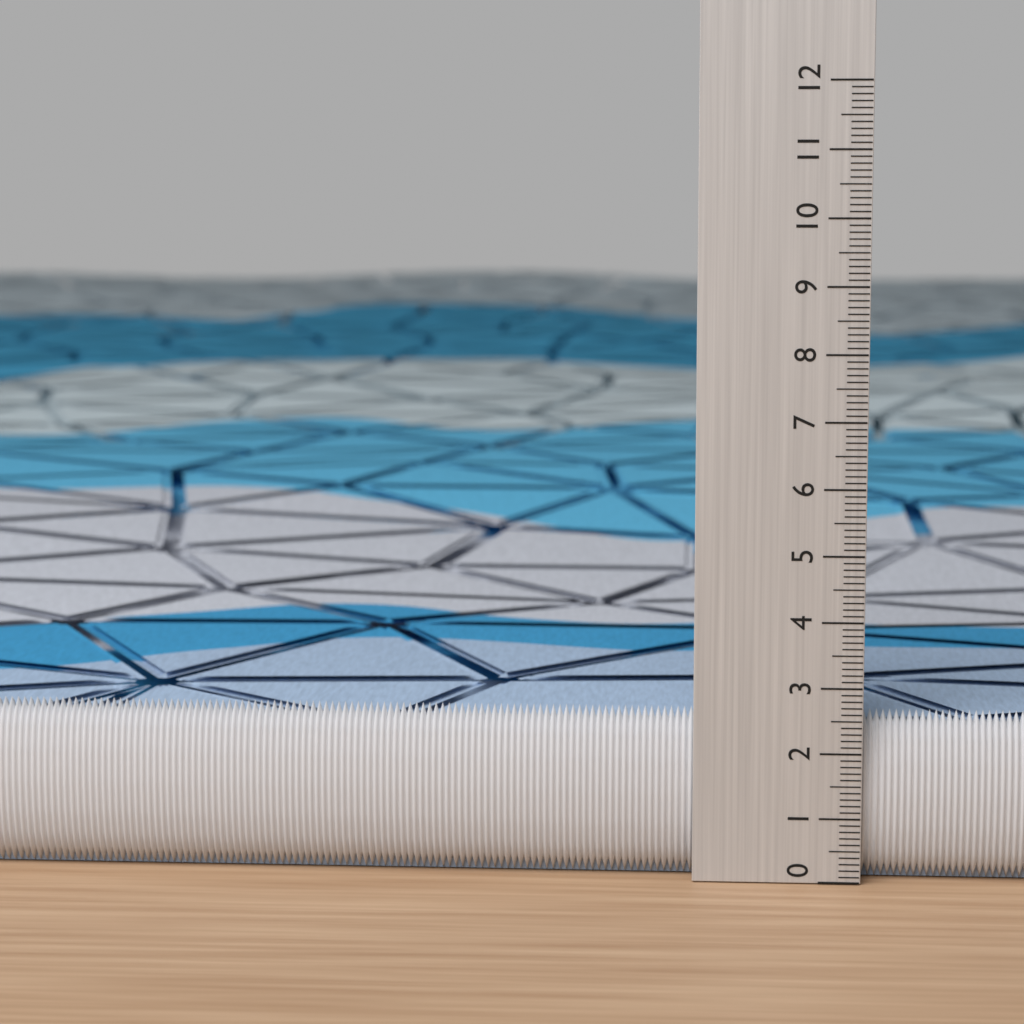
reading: 2.6 (no unit)
